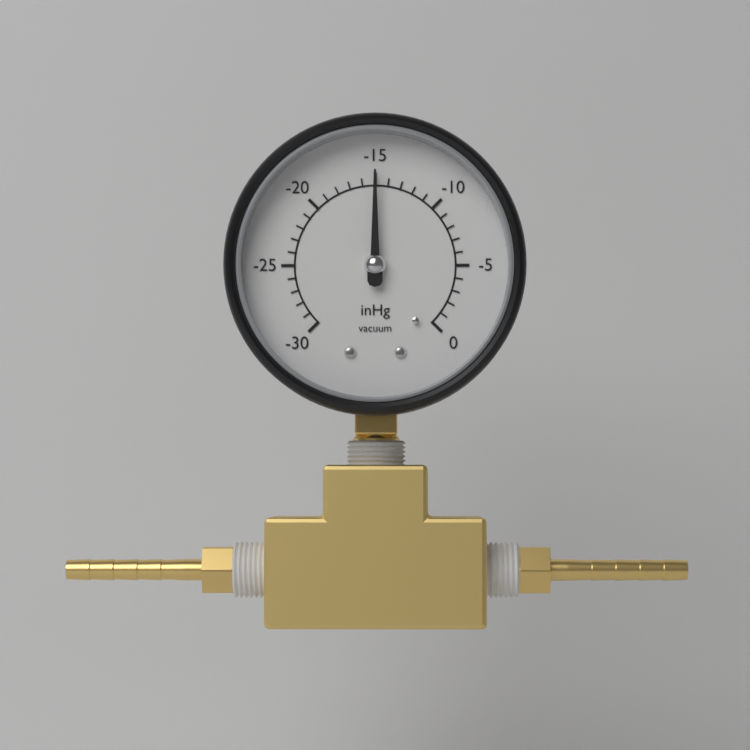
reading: -15 inHg
